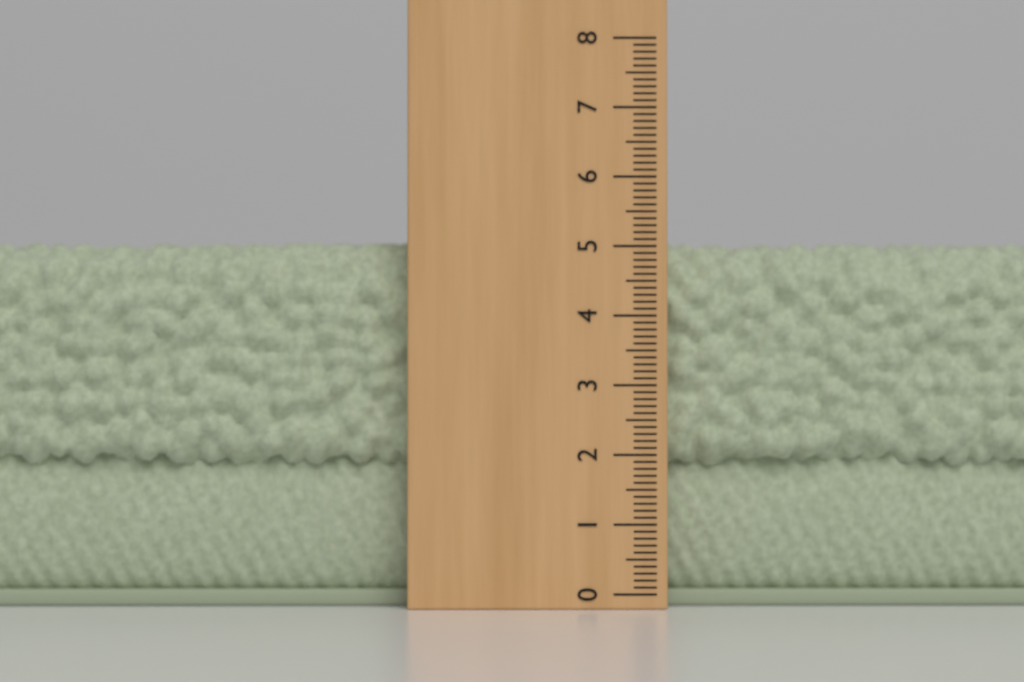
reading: 5.1 (no unit)
